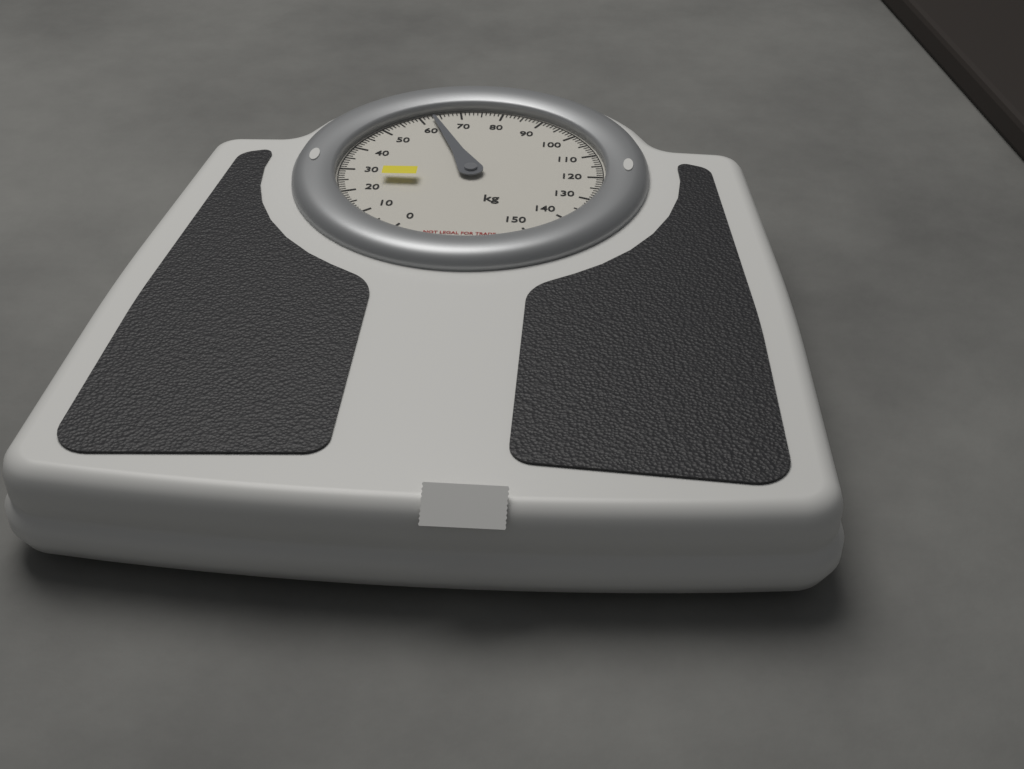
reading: 63 kg
